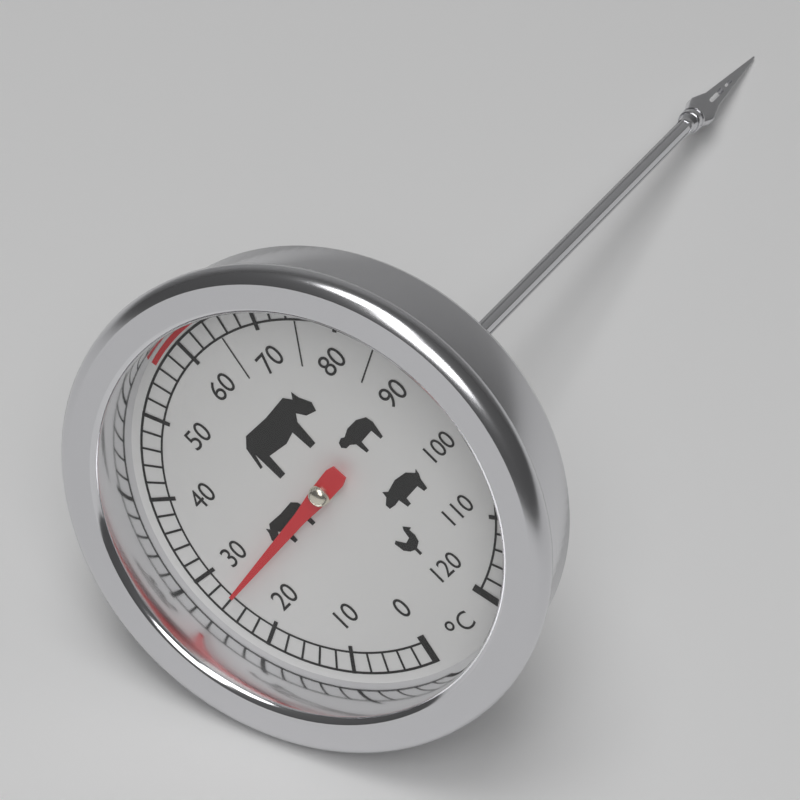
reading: 26 °C
